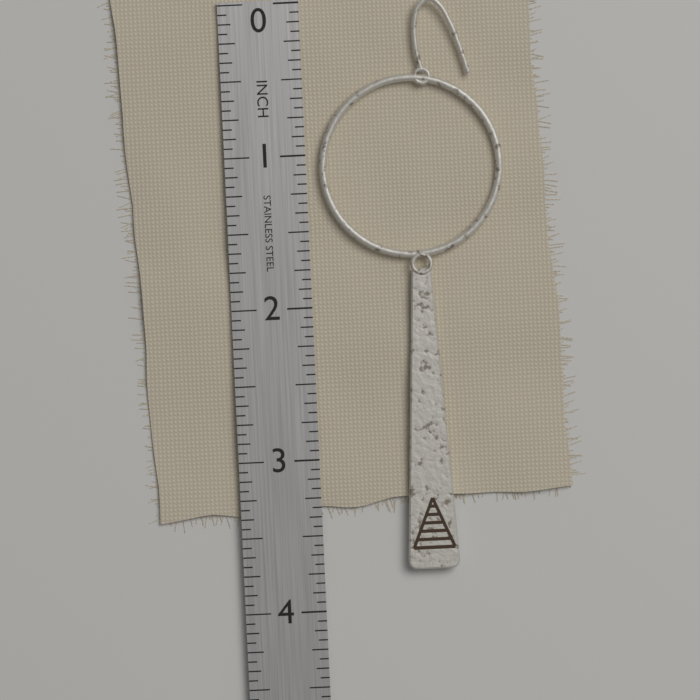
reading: 3.7500 in
